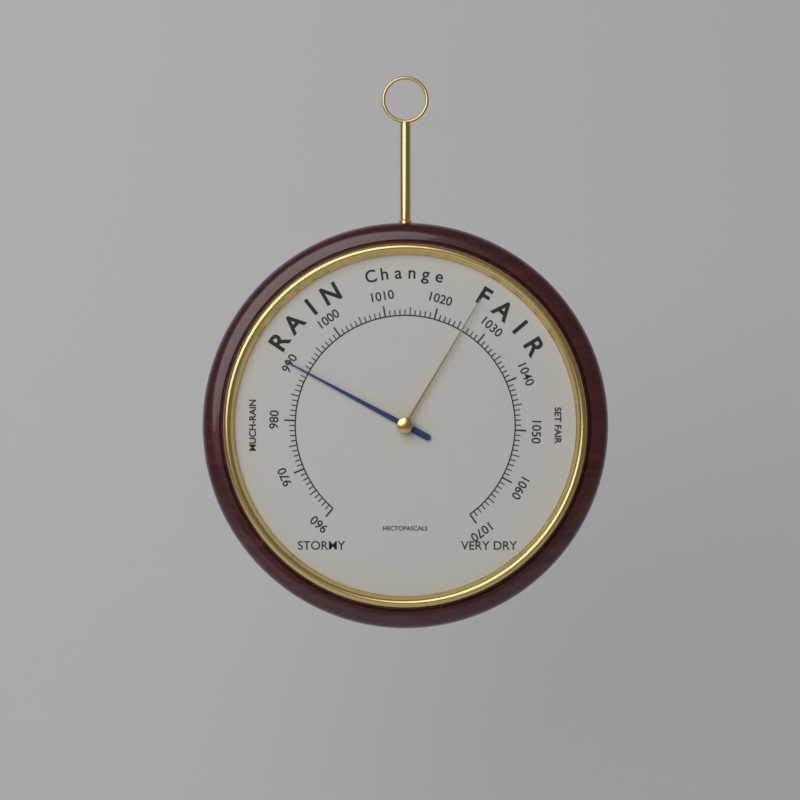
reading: 990 hPa
